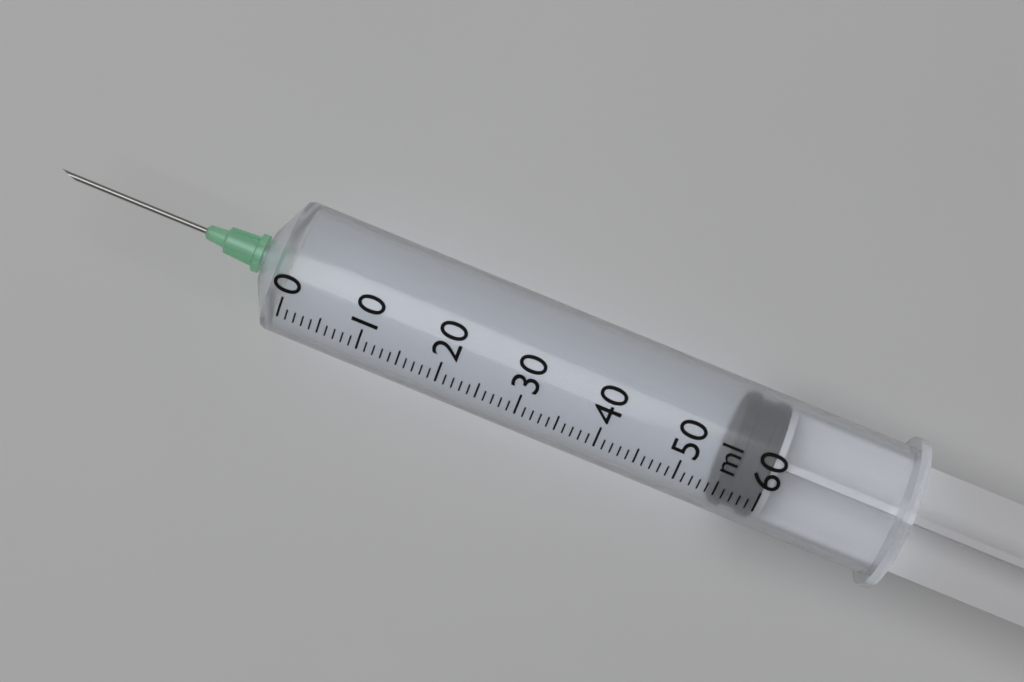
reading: 55 ml
